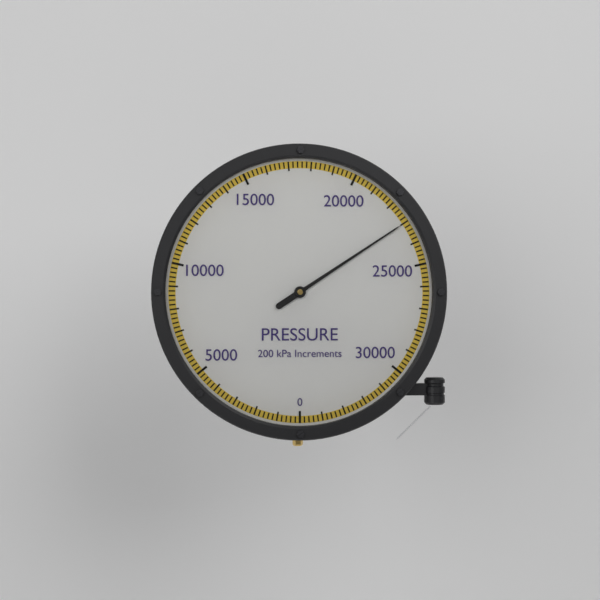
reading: 23000 kPa
